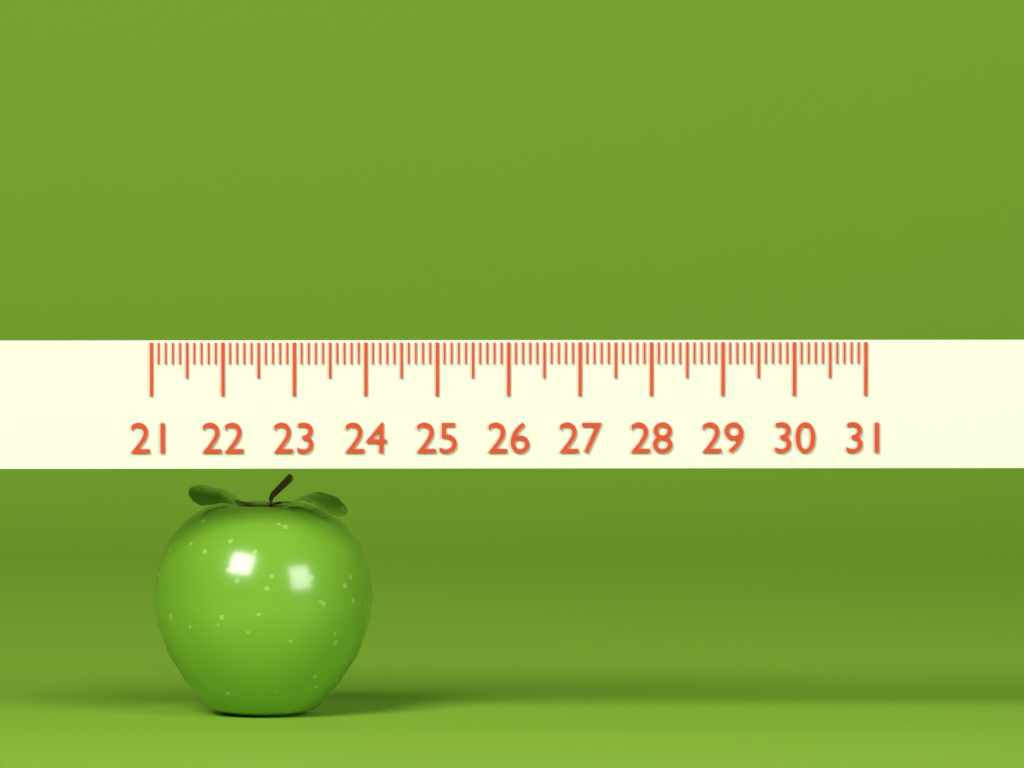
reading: 24.1 (no unit)
